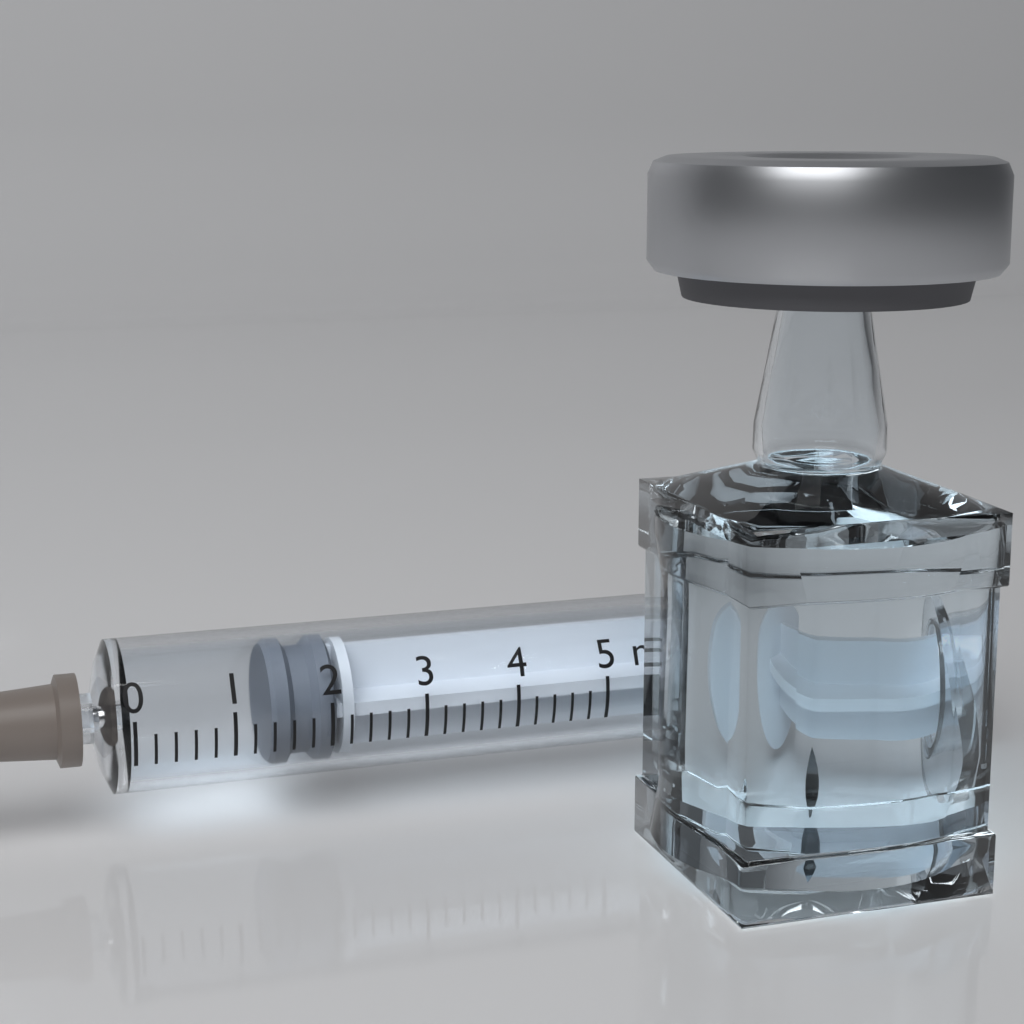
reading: 1.4 ml
